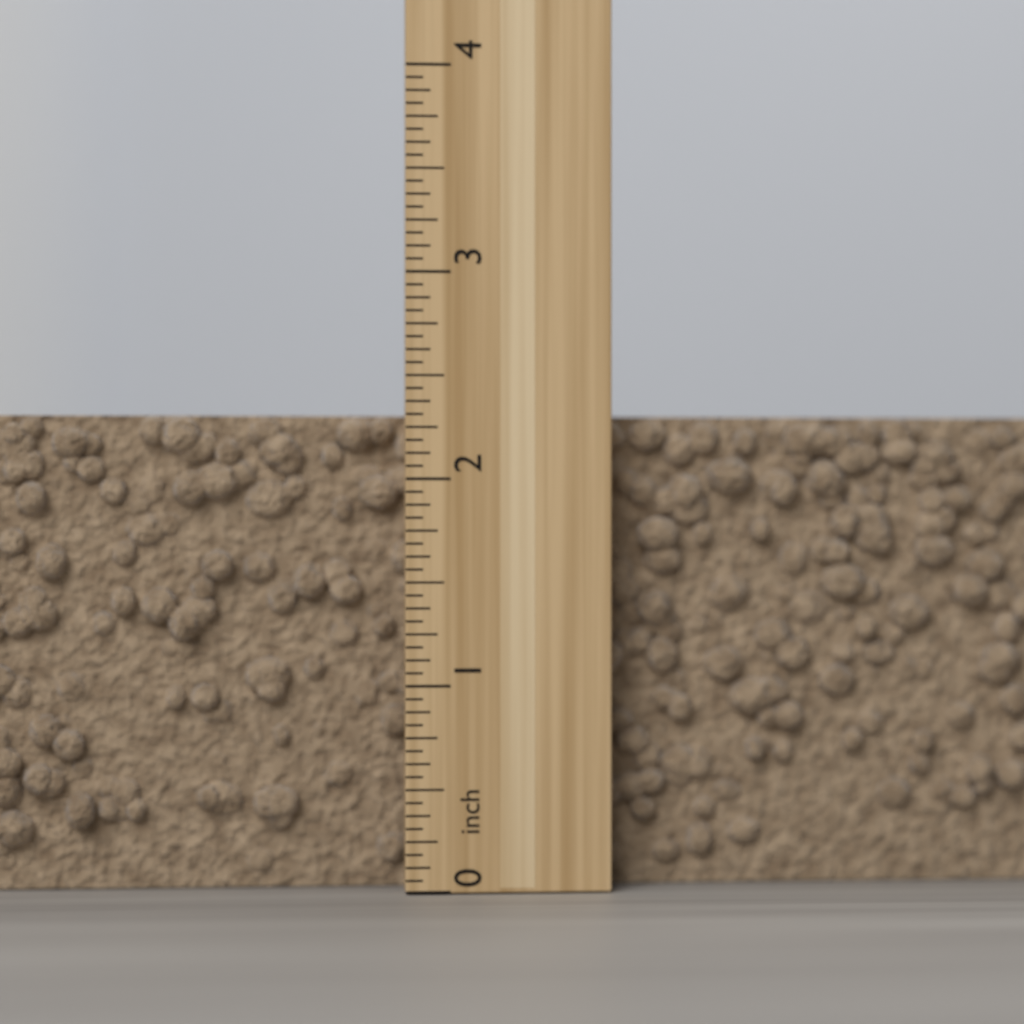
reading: 2.3125 inch
